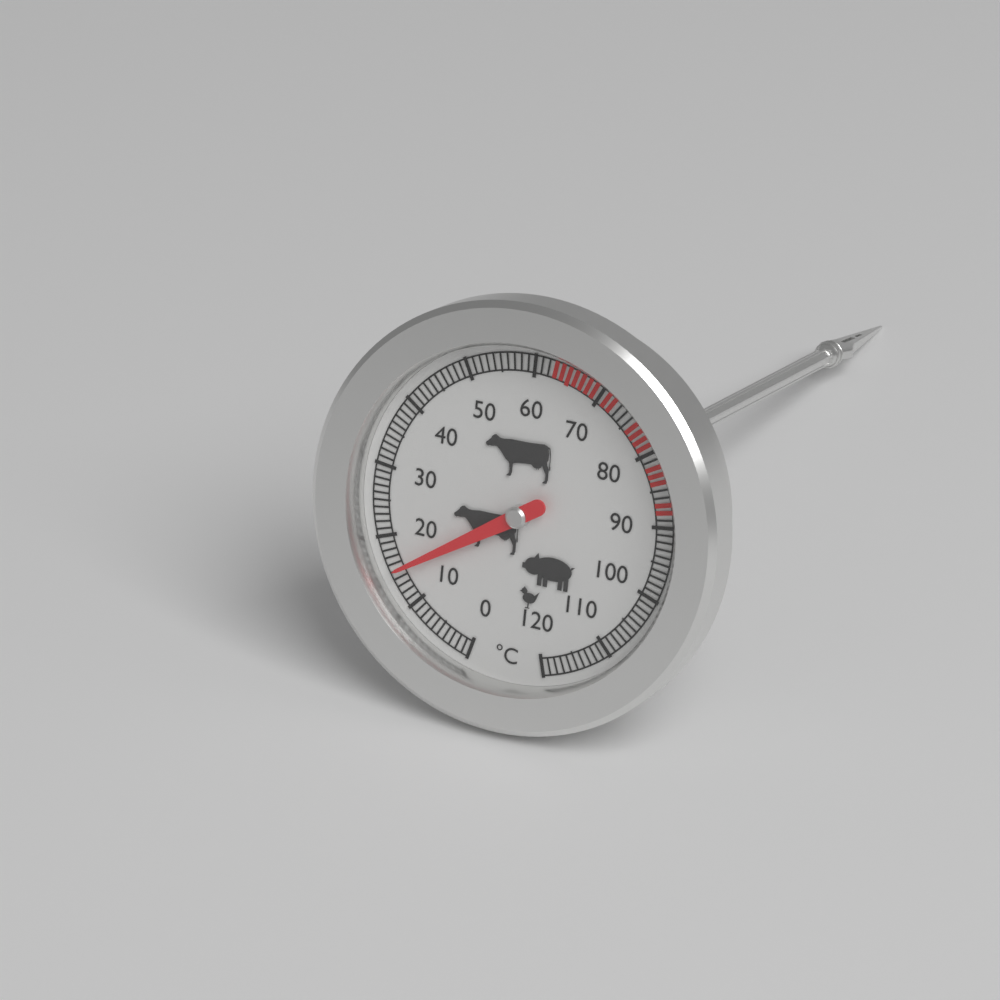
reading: 15 °C
